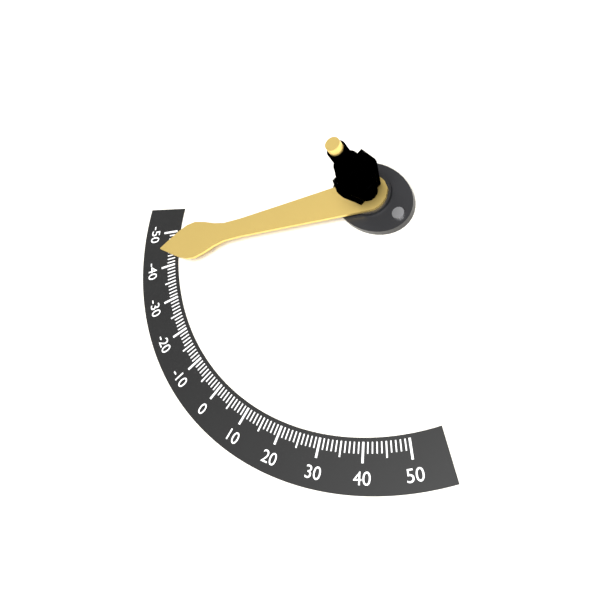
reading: -44 (no unit)
